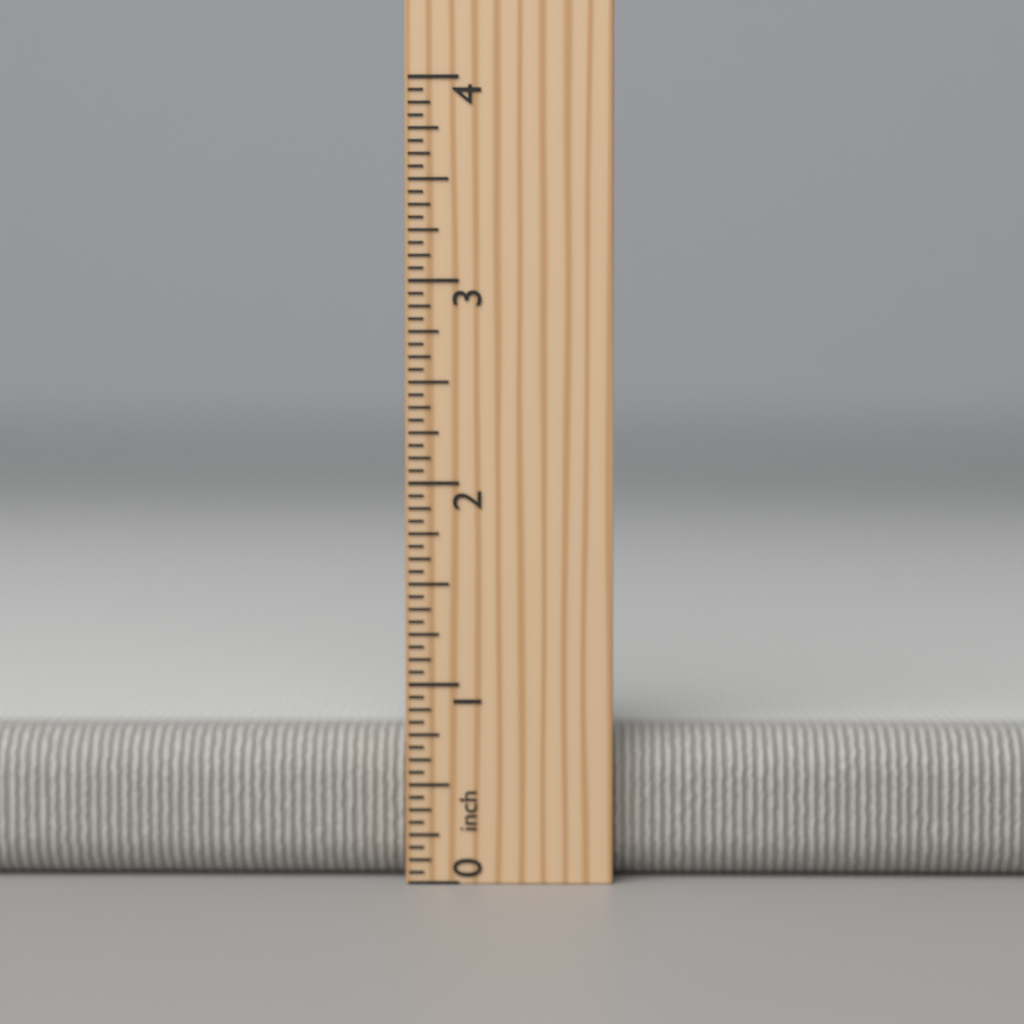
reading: 0.7500 inch
